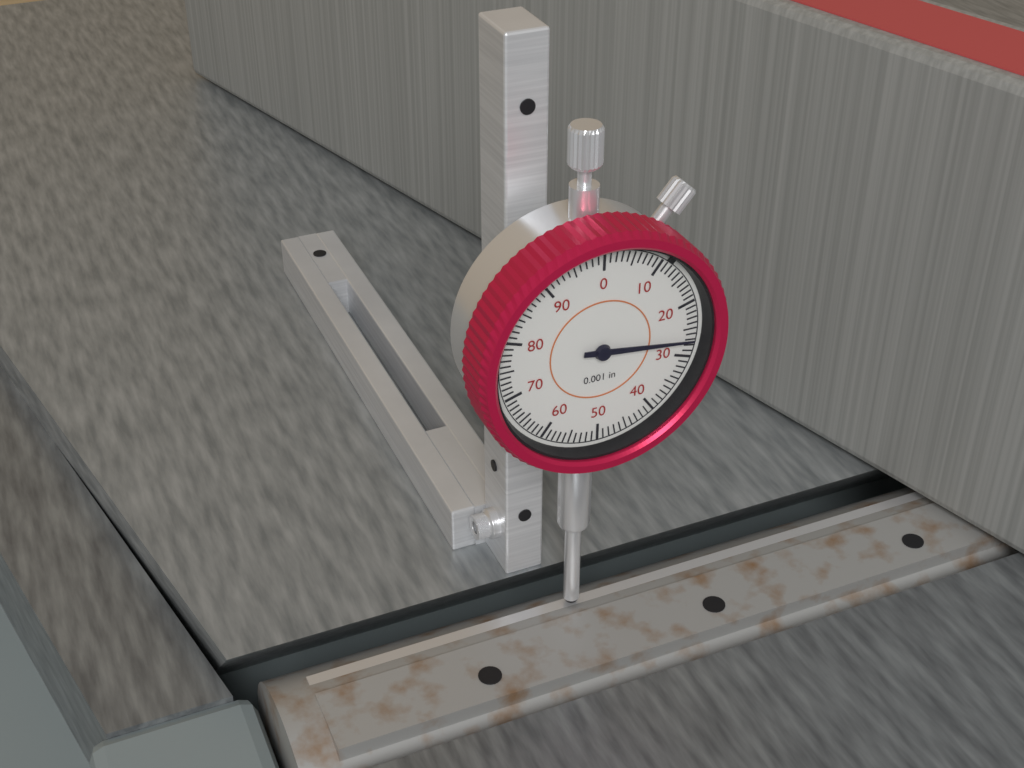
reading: 0.027 in
